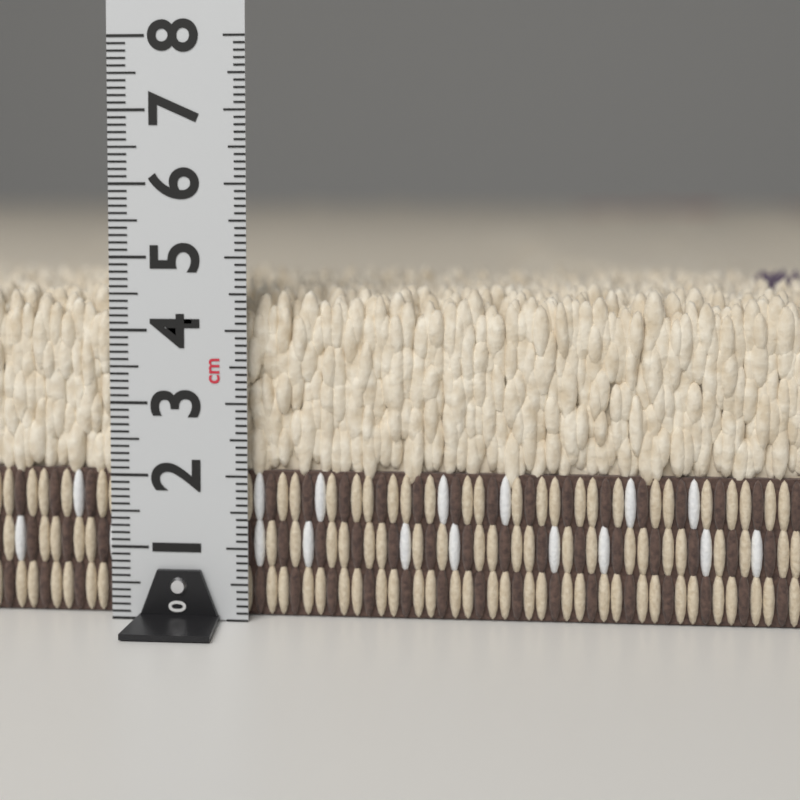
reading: 4.6 cm
